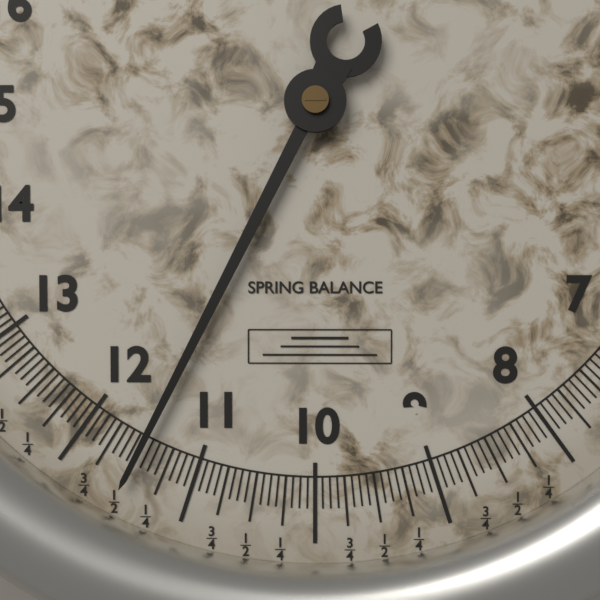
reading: 11.5000 (no unit)
